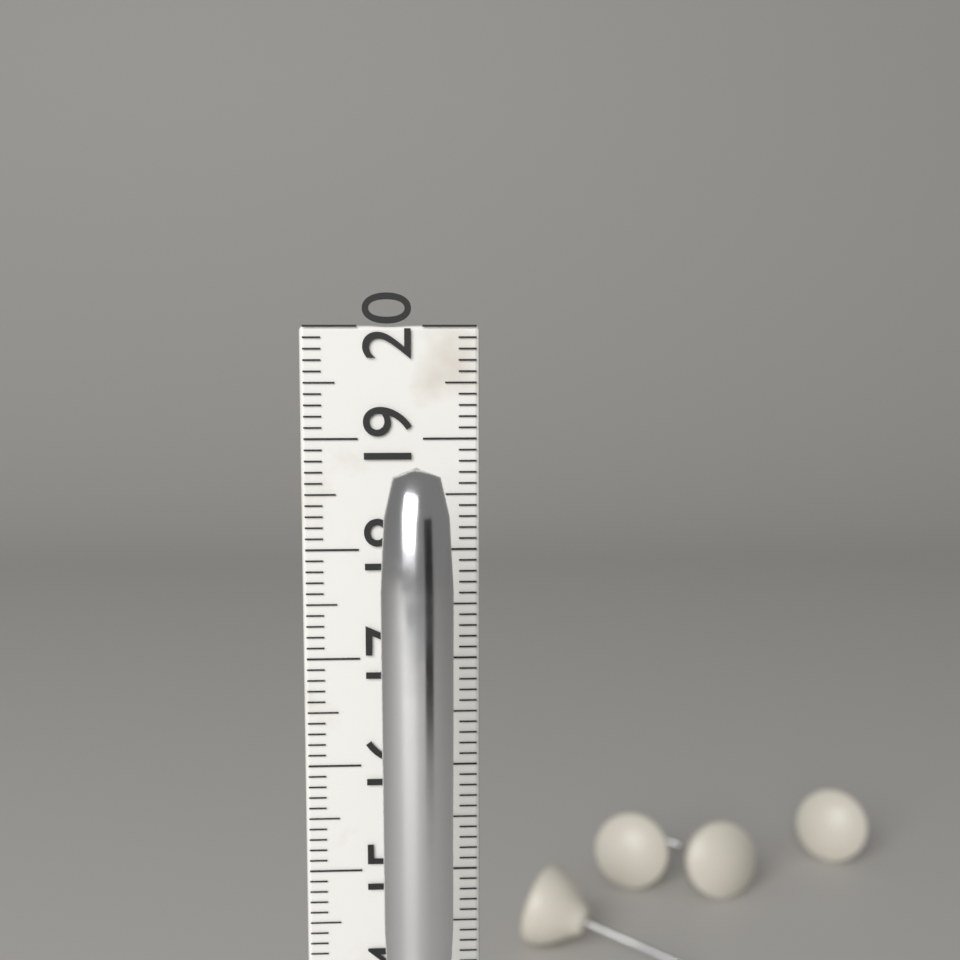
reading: 18.9 cm
